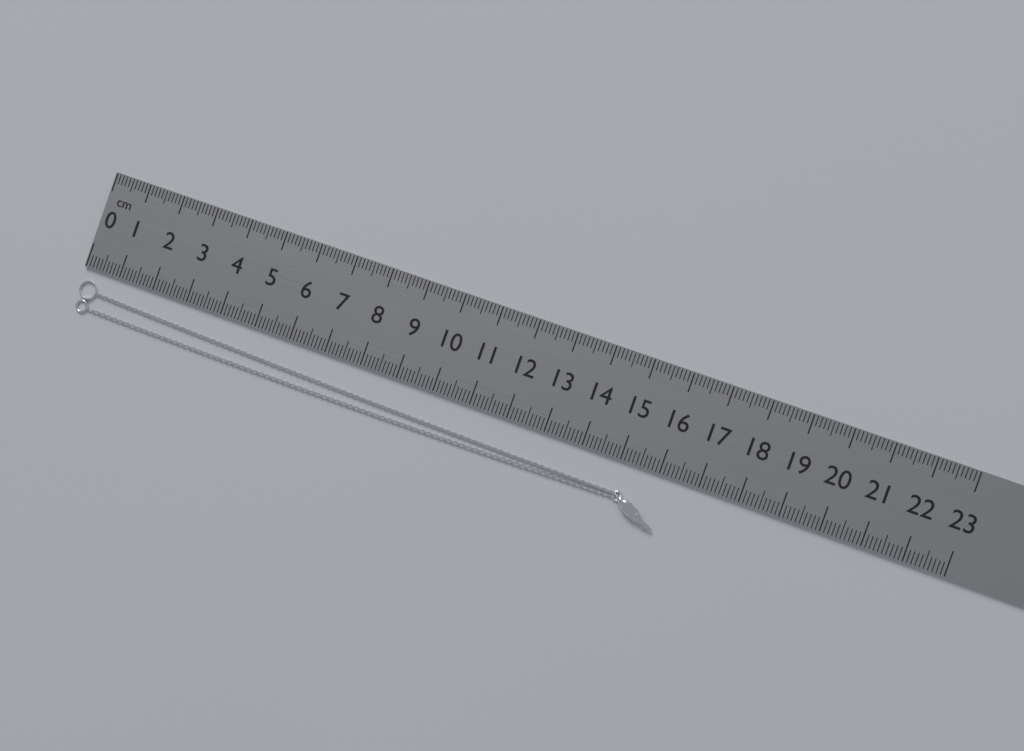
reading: 16.3 cm
